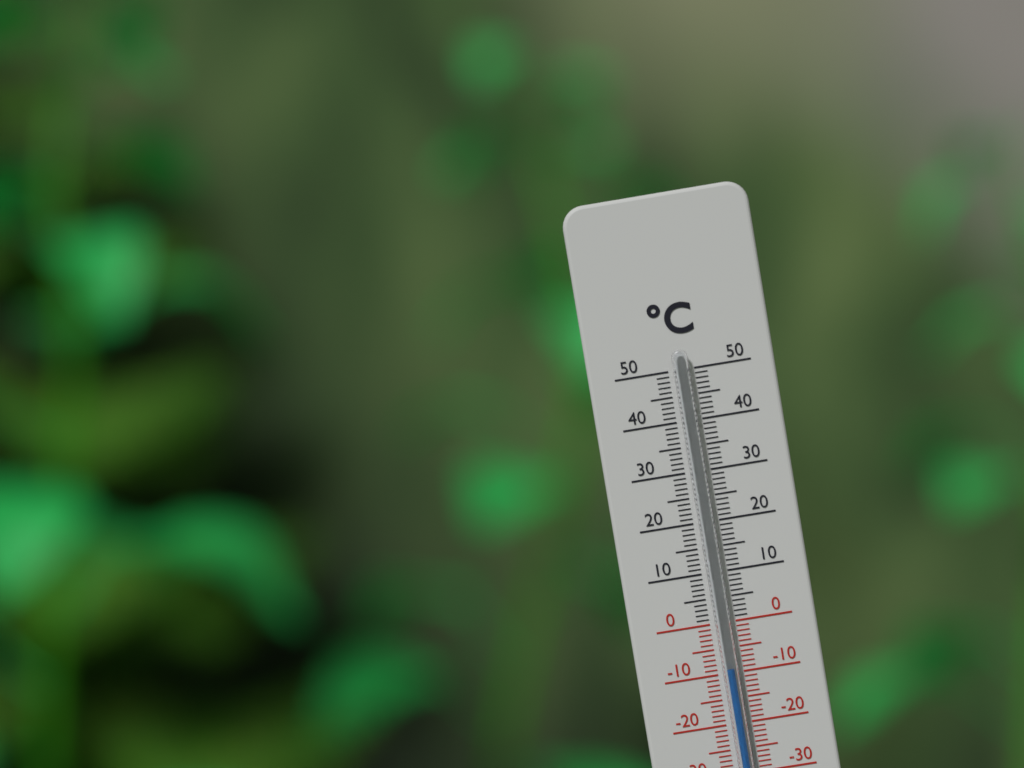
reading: -9 °C
